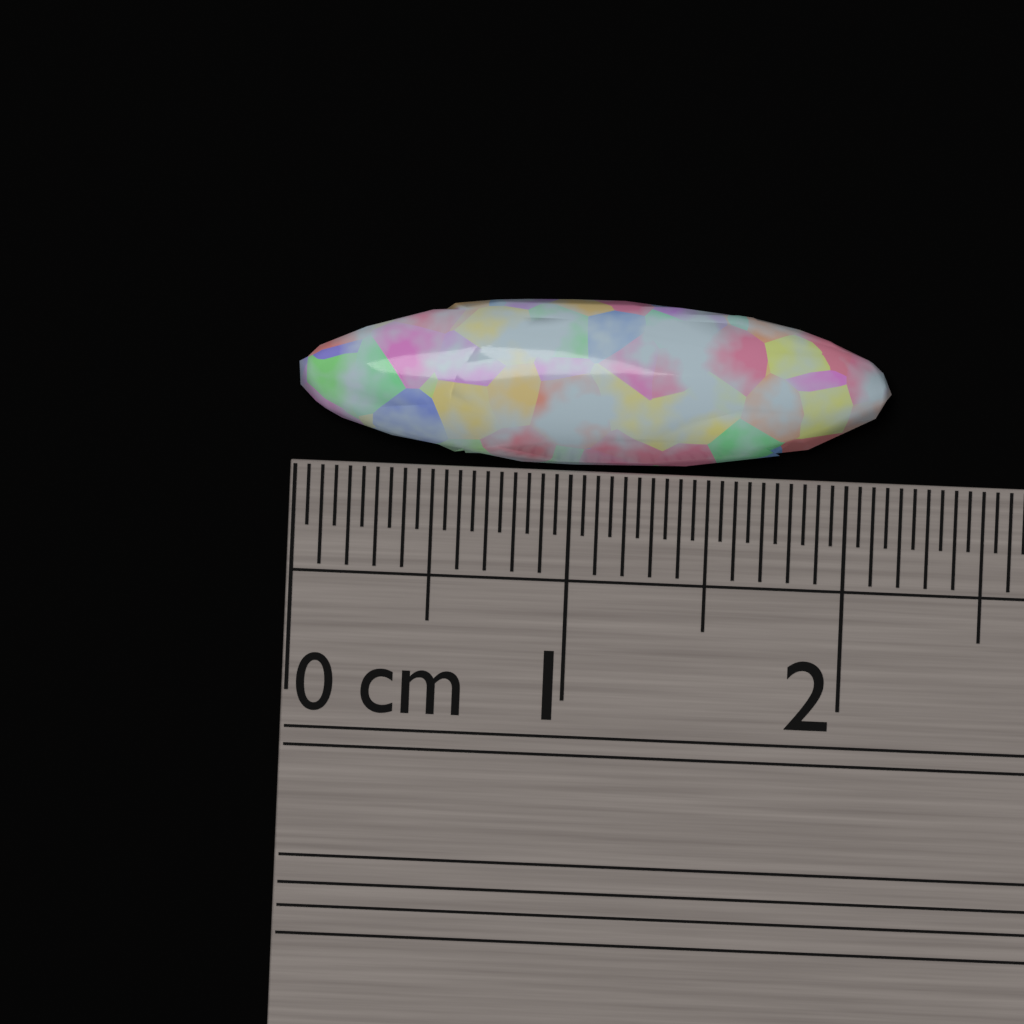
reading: 2.15 cm
